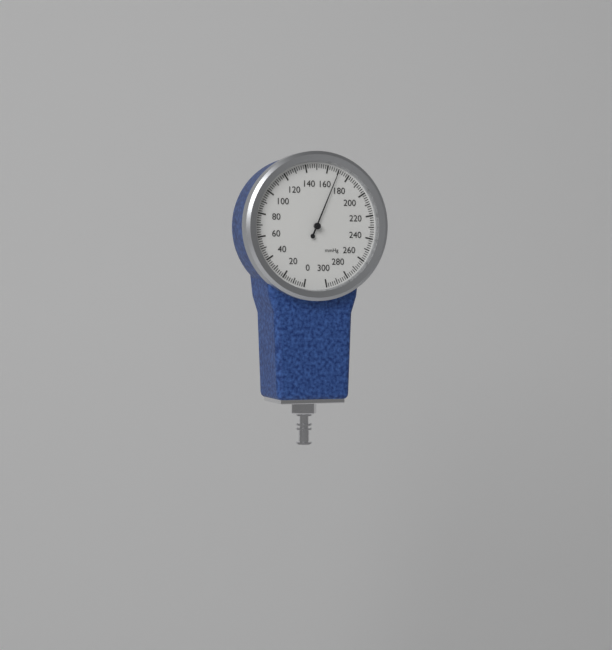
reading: 170 mmHg
